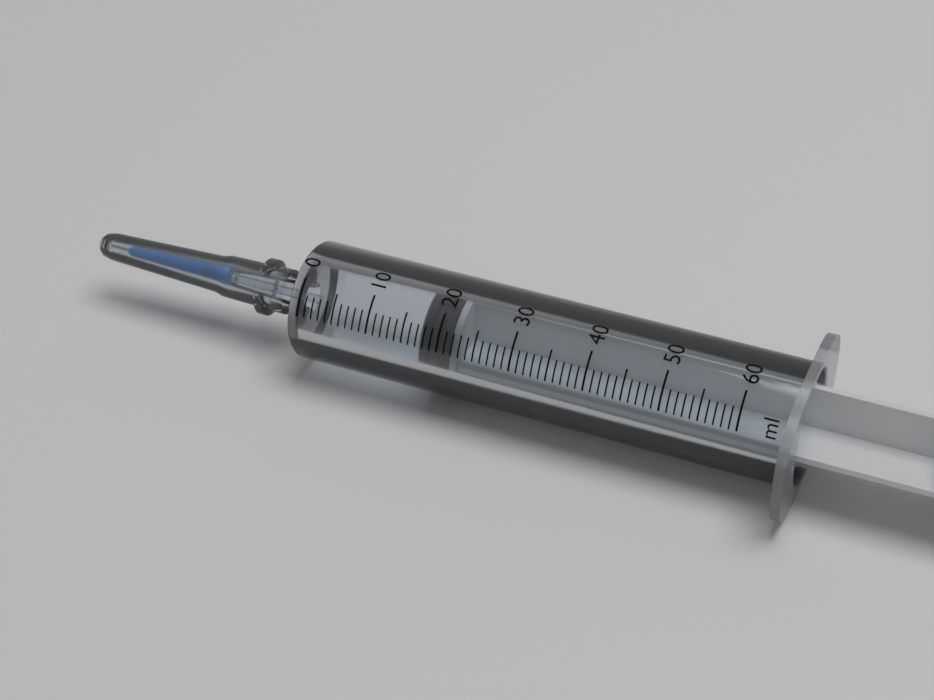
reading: 17 ml
